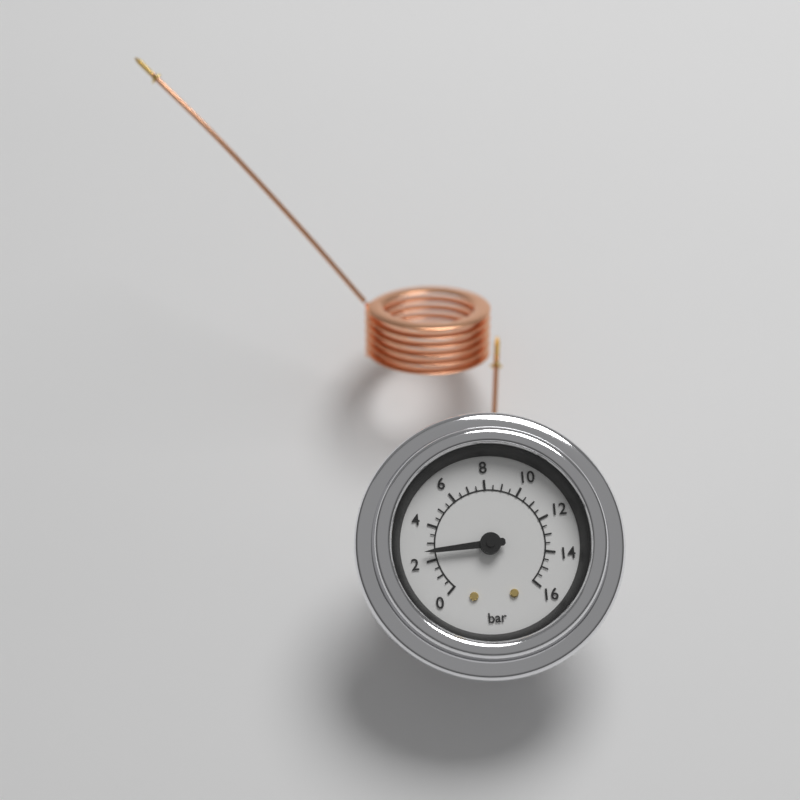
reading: 2.5 bar
